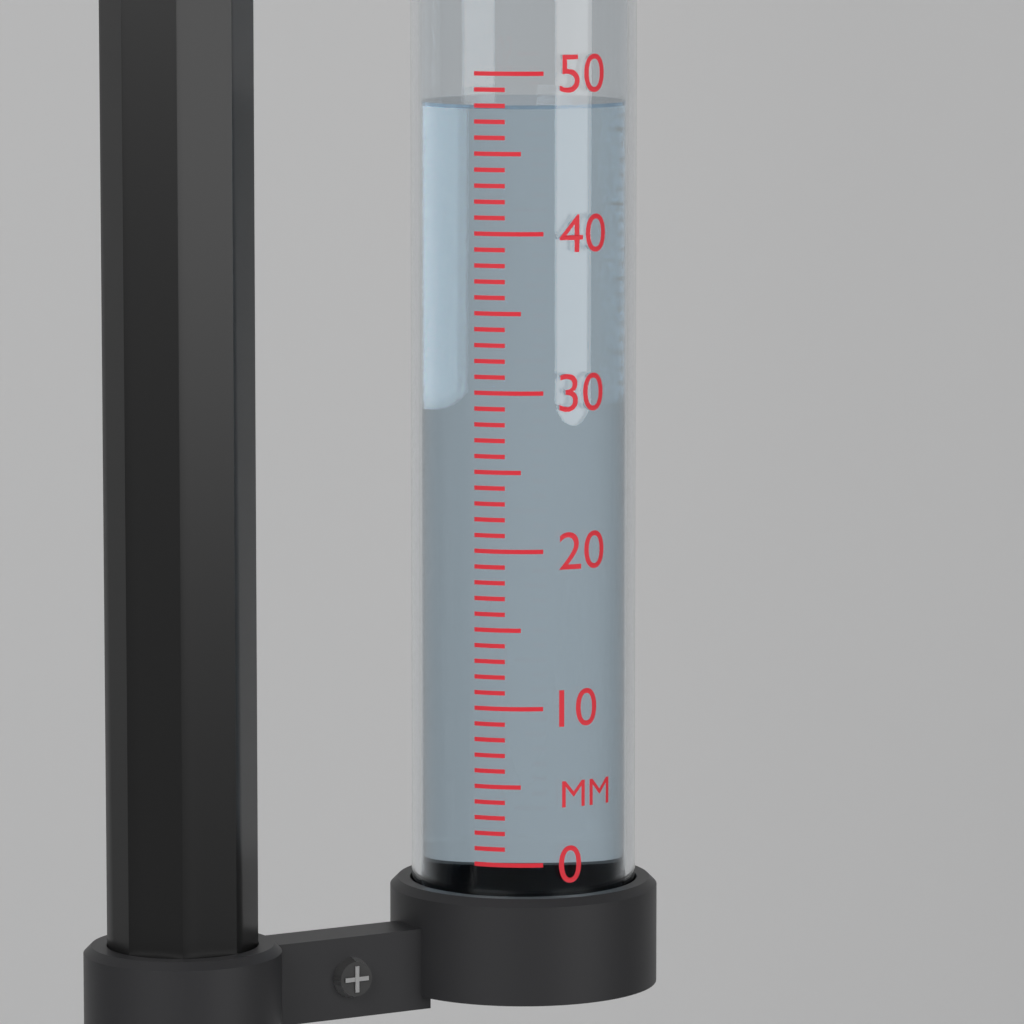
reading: 48 mm
